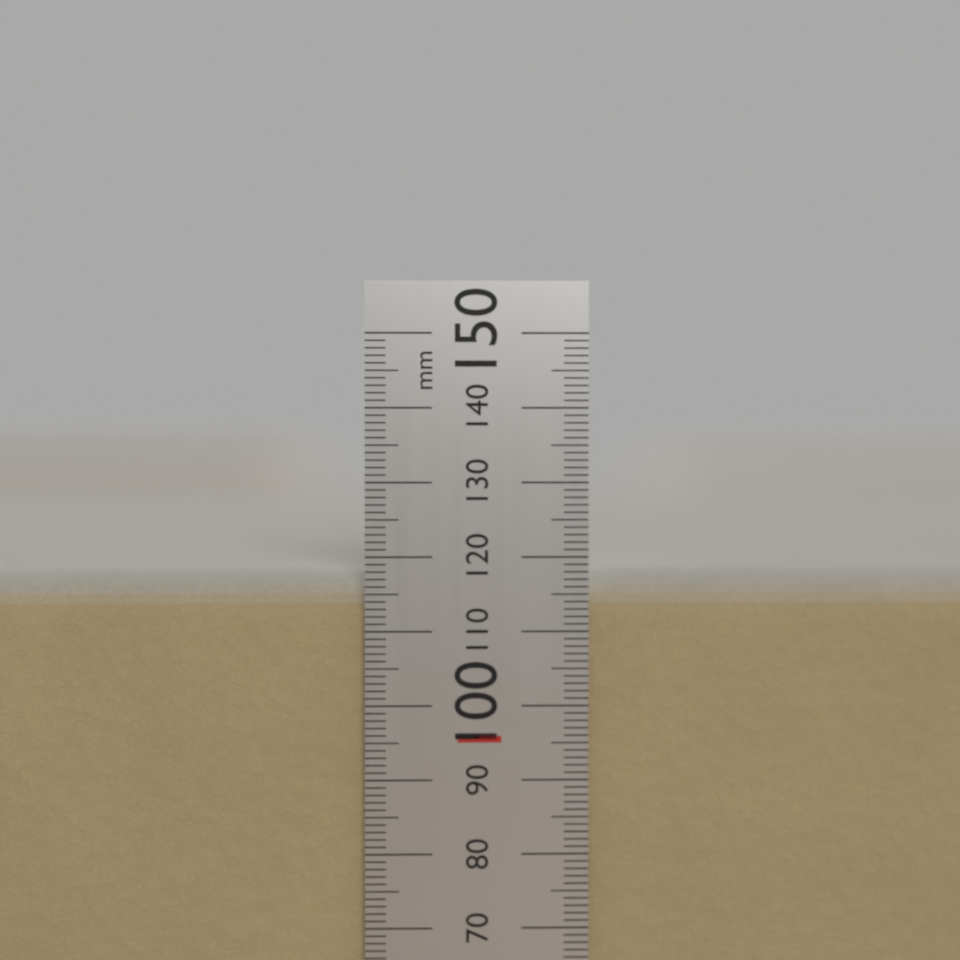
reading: 118 mm
